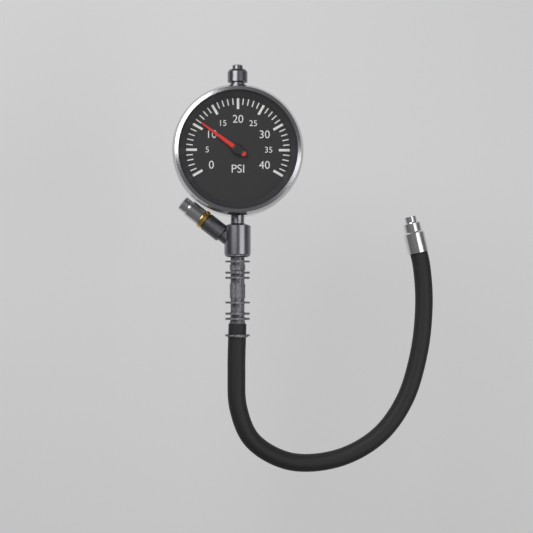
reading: 11 psi
